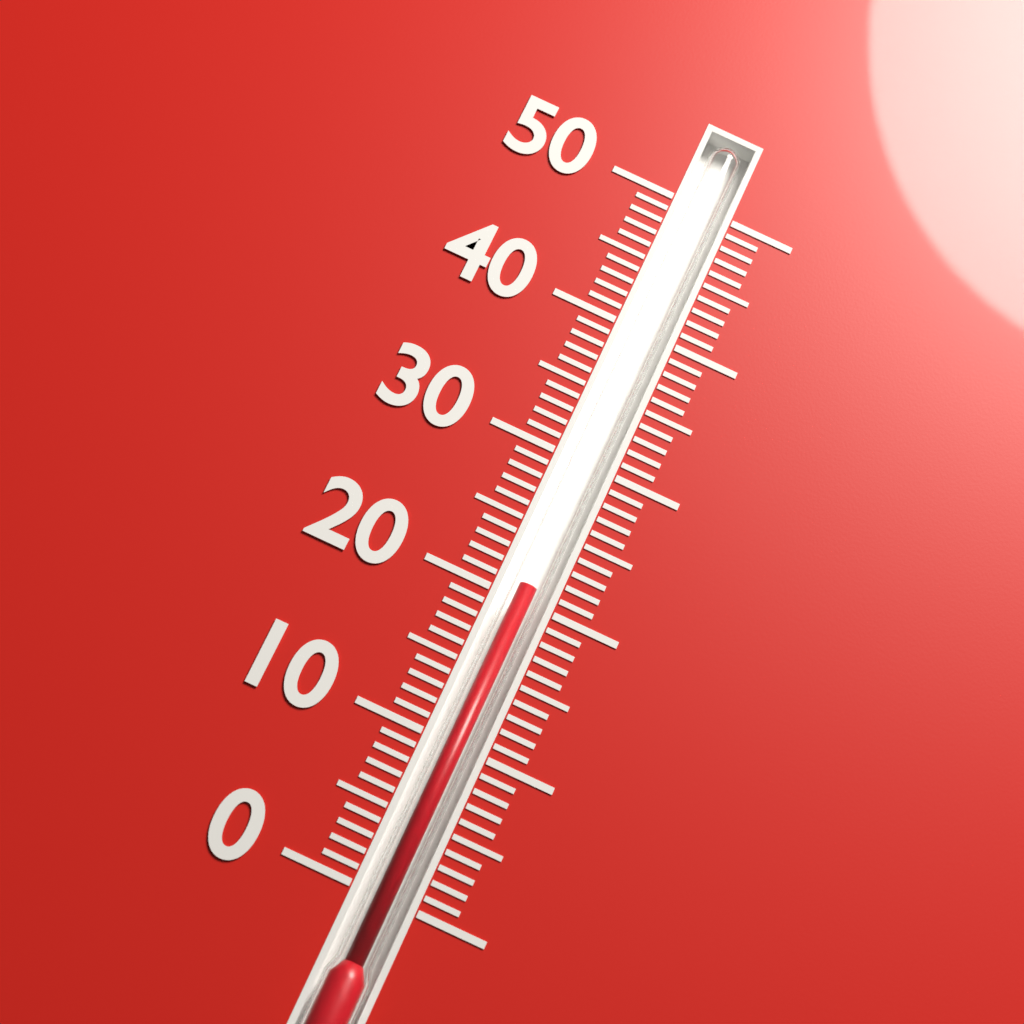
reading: 21 (no unit)
